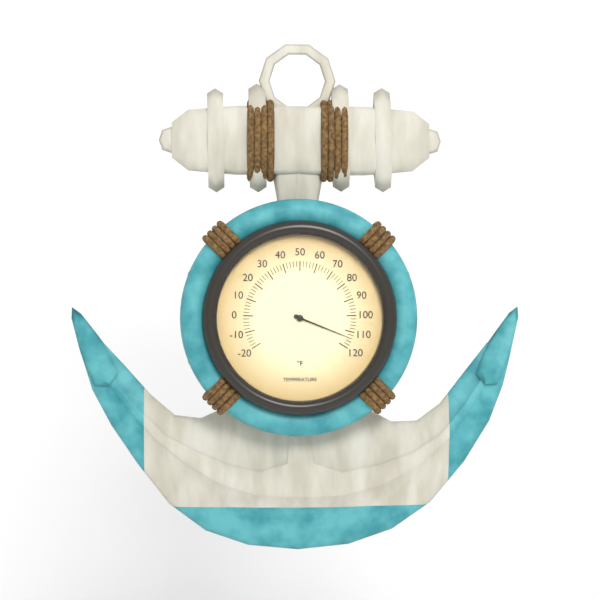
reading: 114 °F
